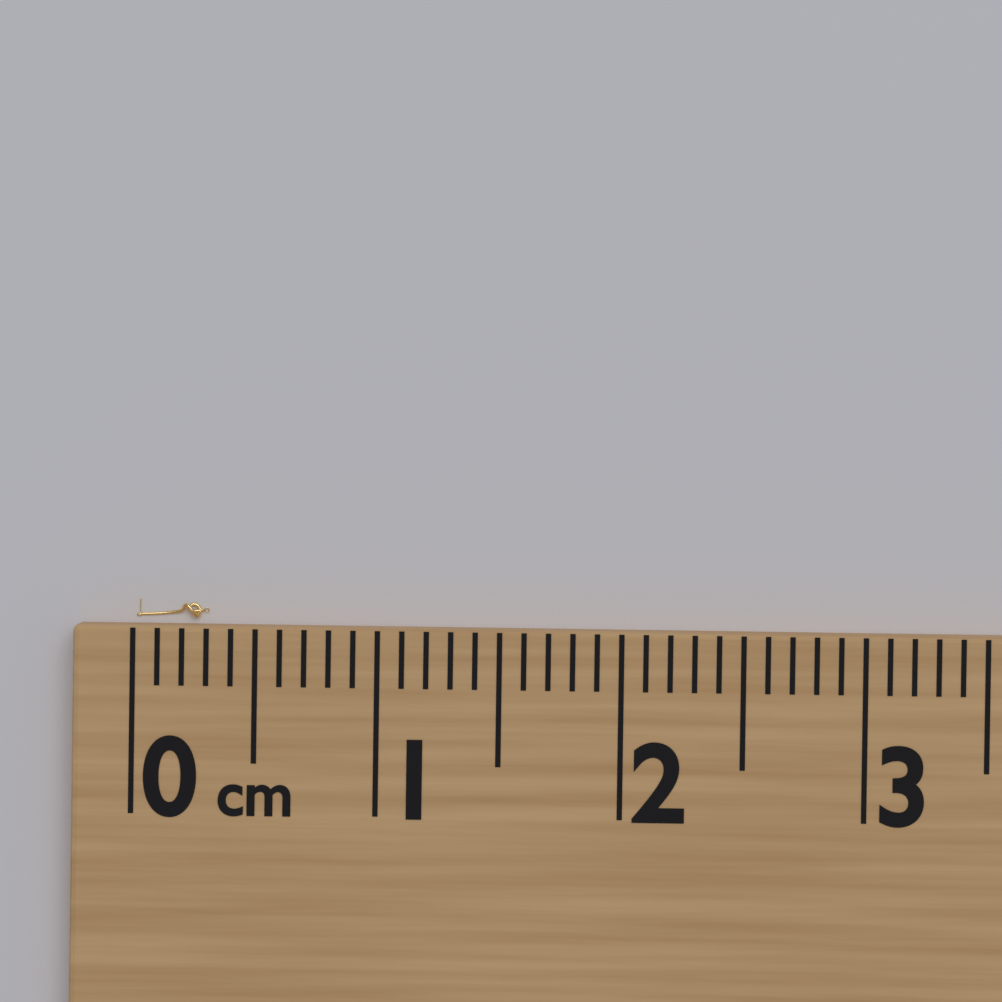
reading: 0.3 cm
